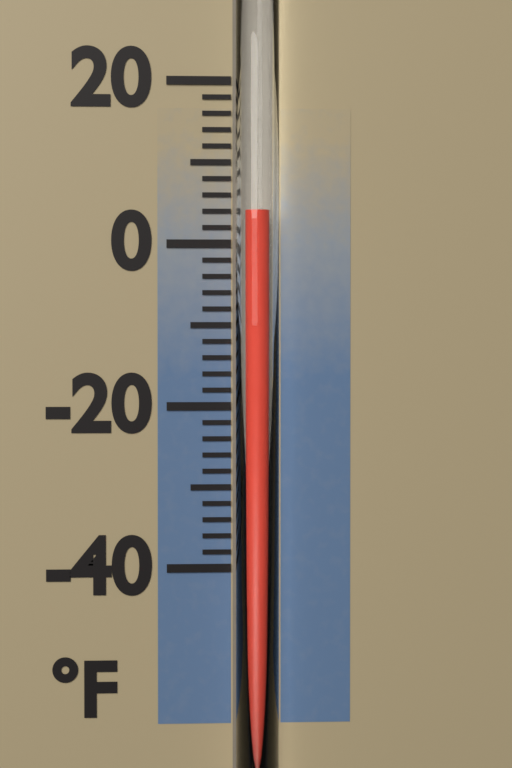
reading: 4 °F
